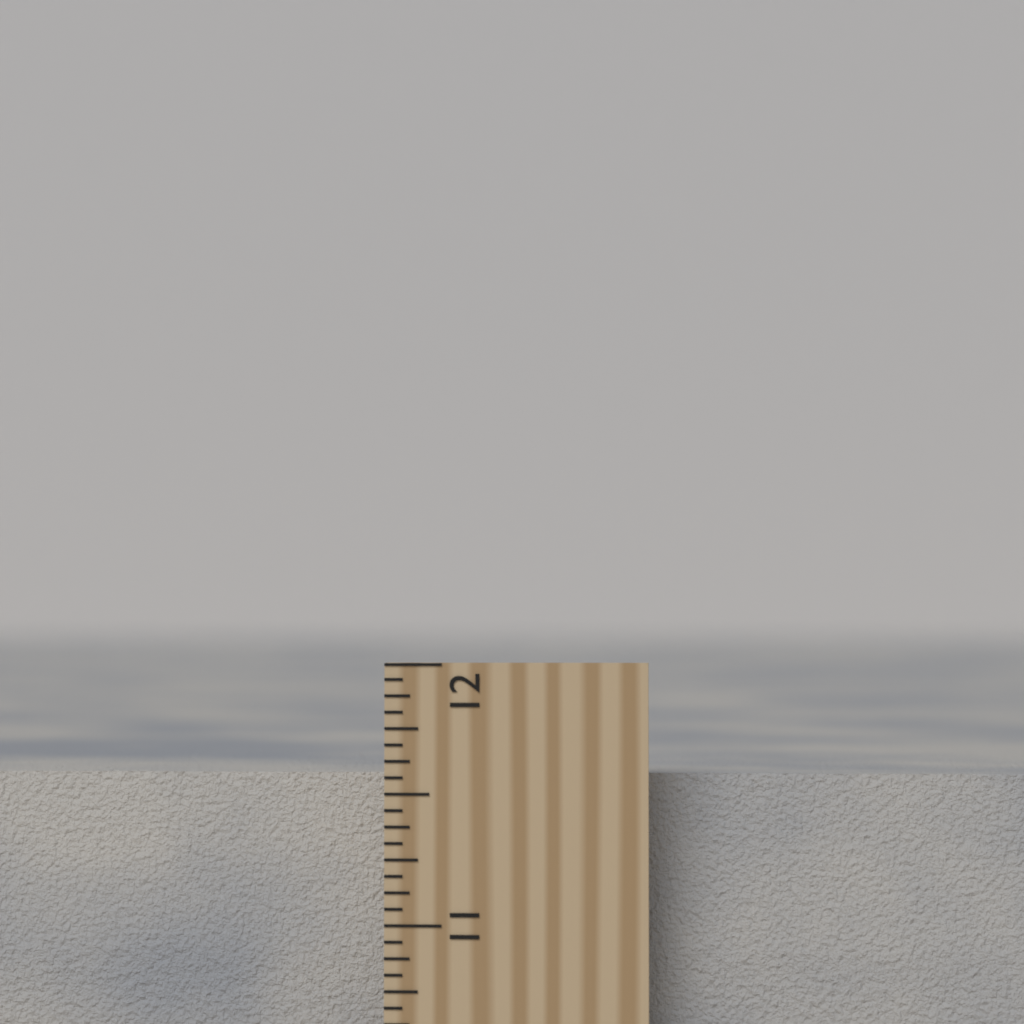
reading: 11.5625 inch
